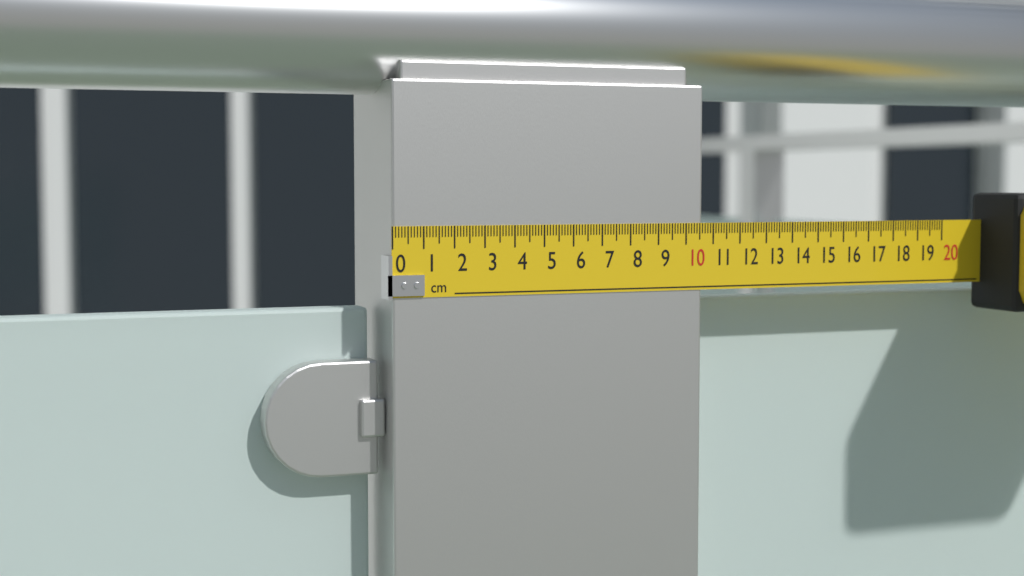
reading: 10.6 cm
